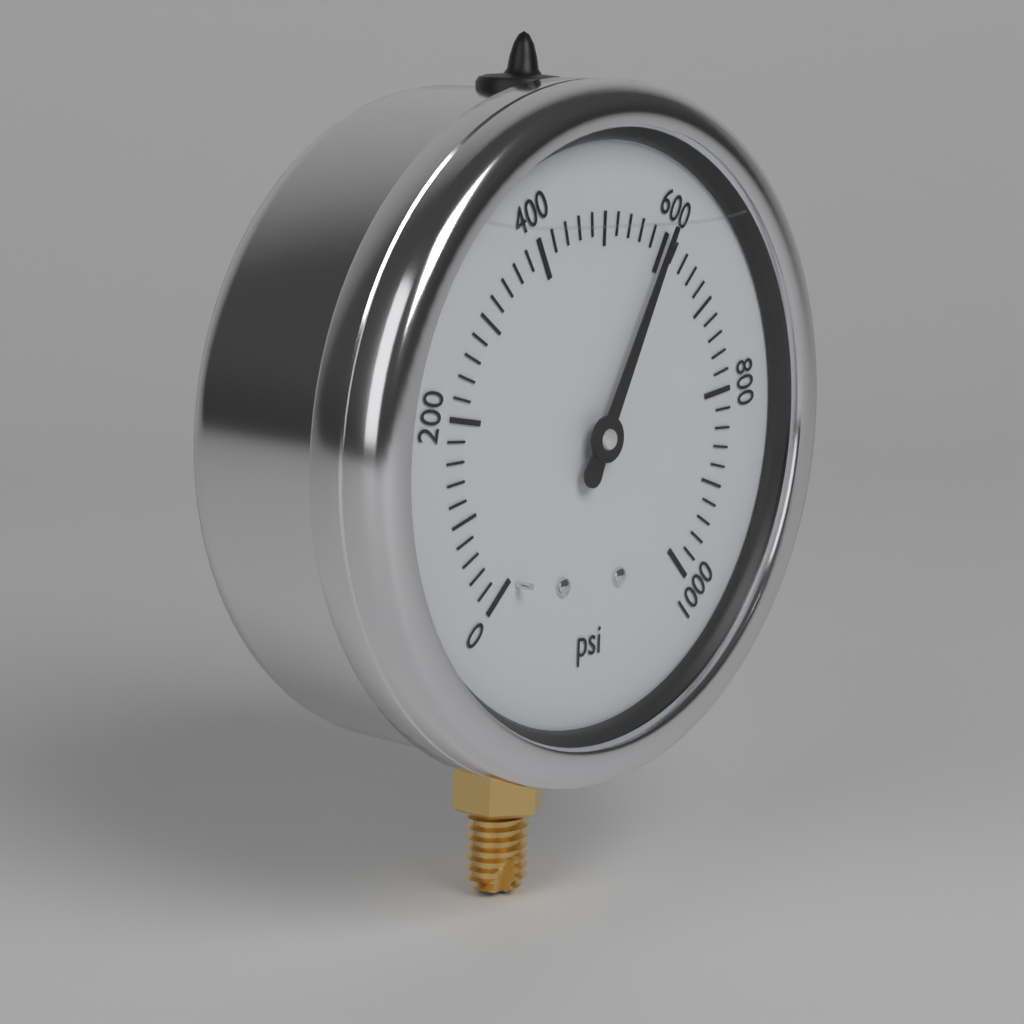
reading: 600 psi
